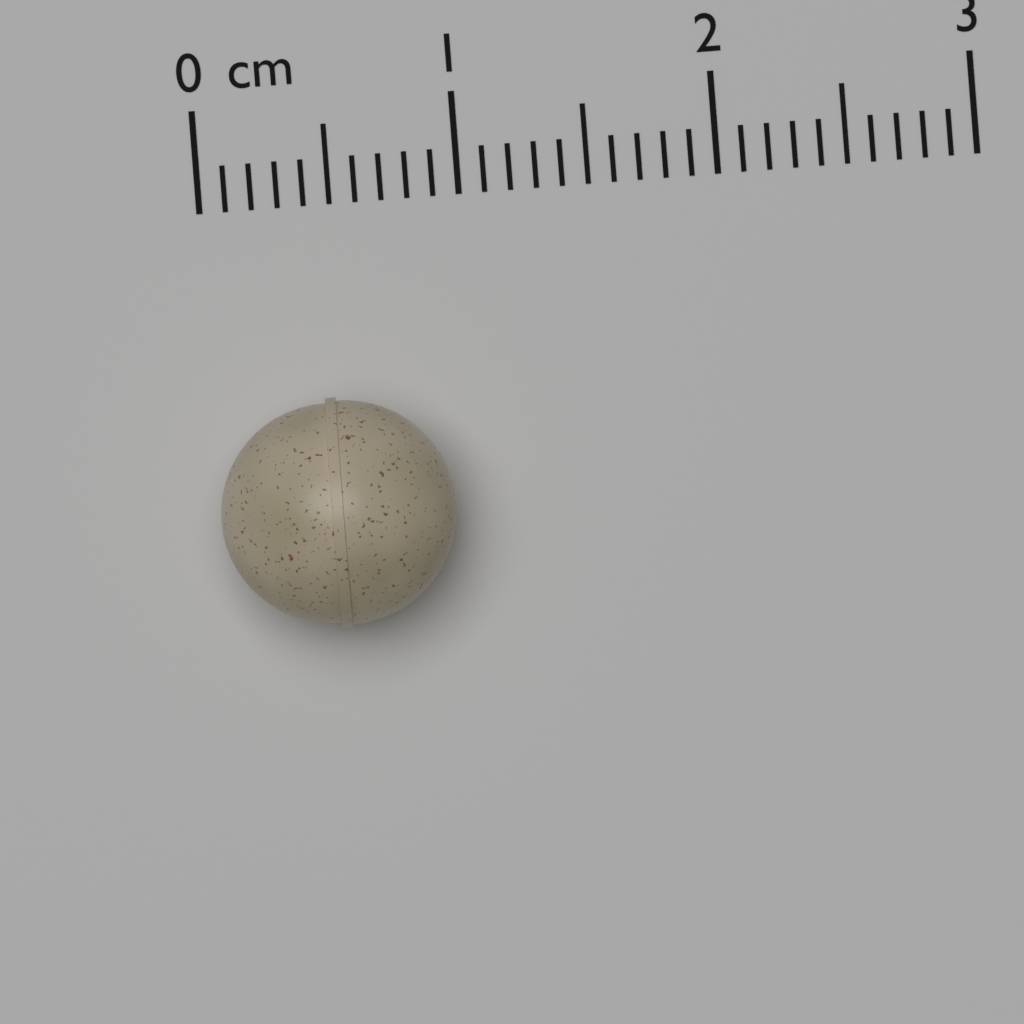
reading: 0.9 cm
